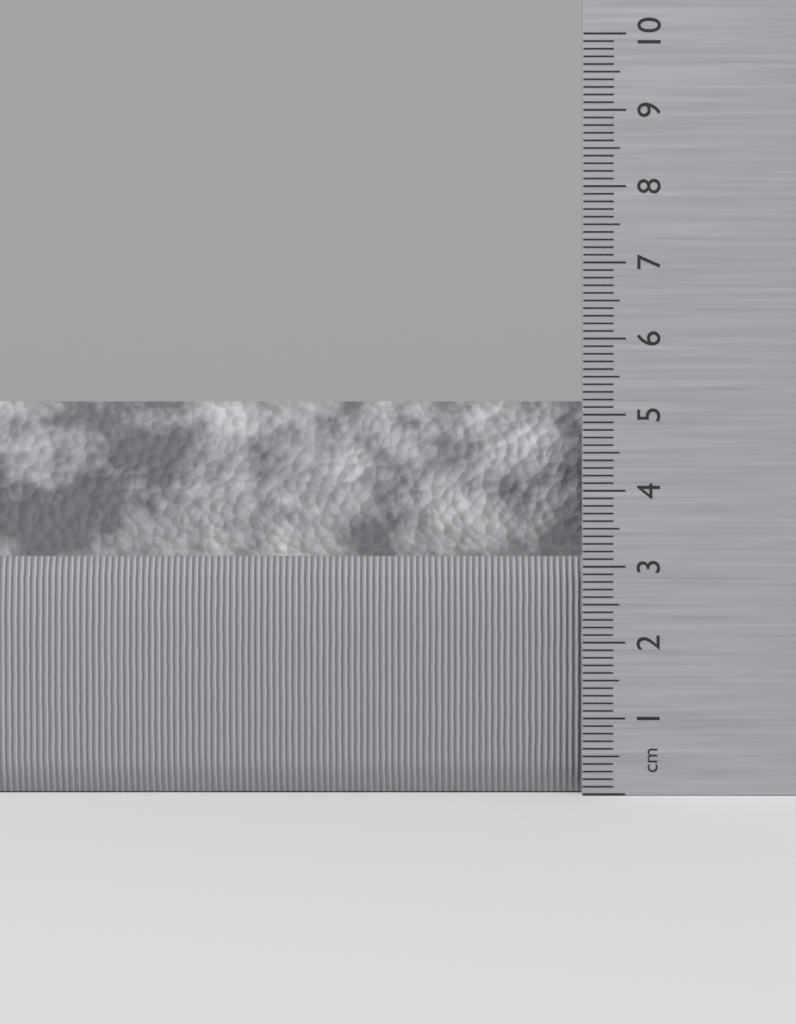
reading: 5.2 cm
